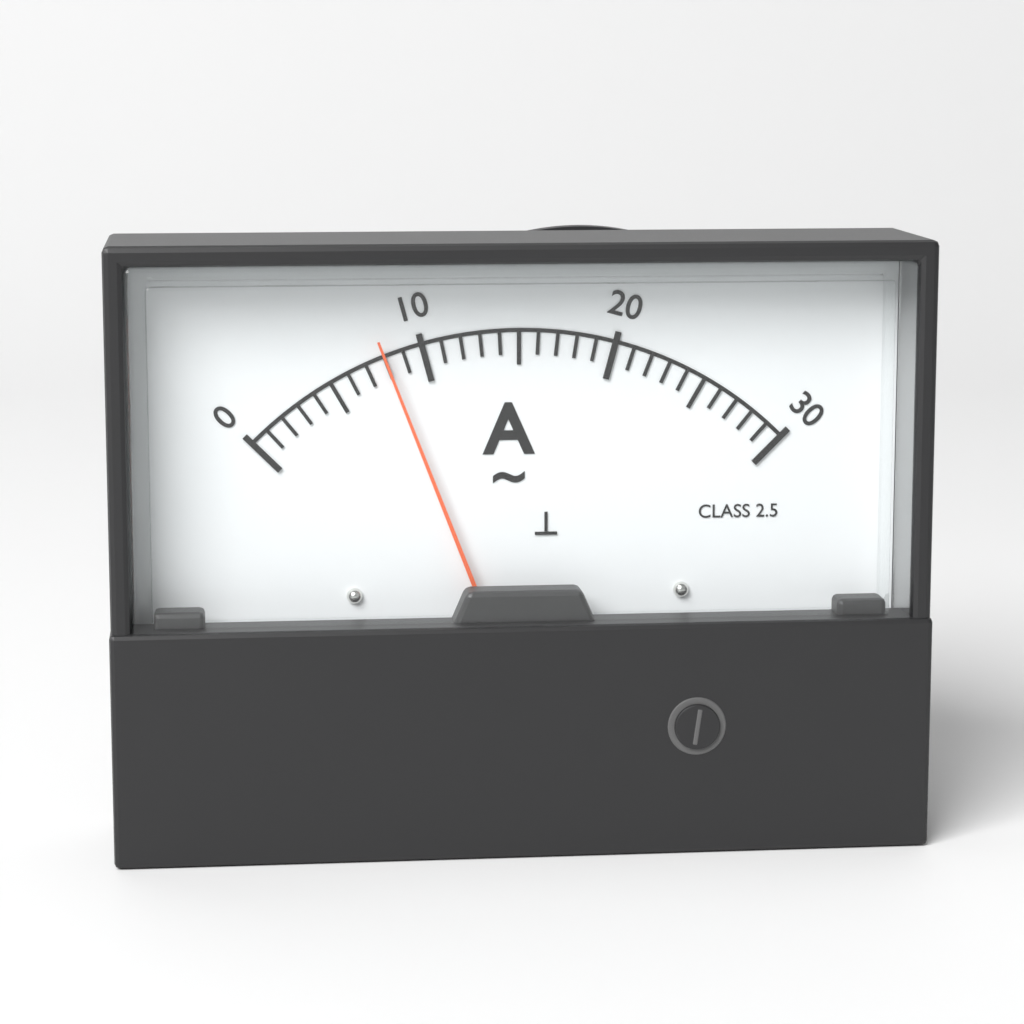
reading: 8 A
